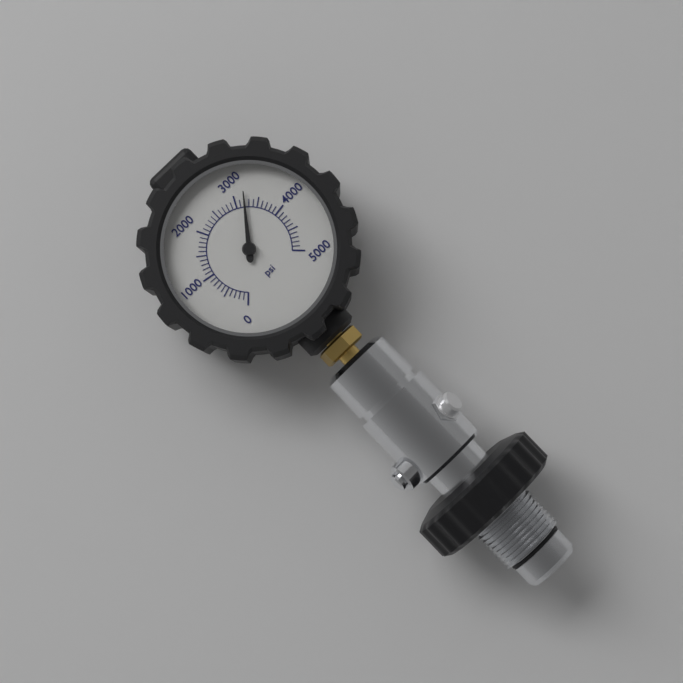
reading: 3200 psi
